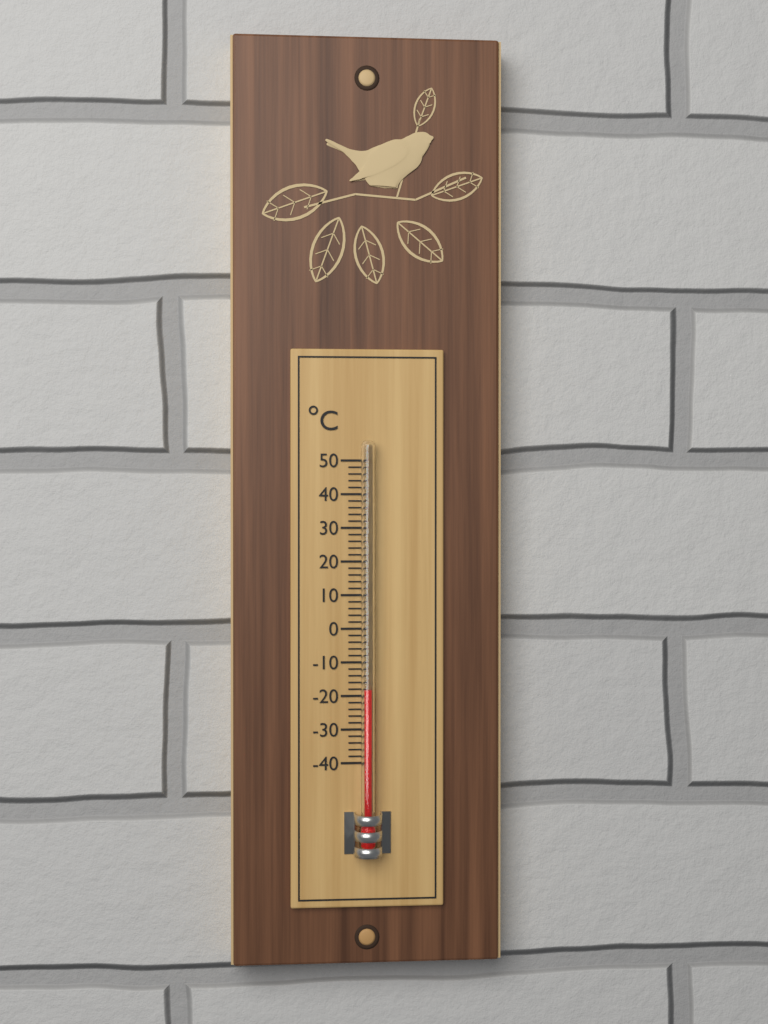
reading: -18 °C
